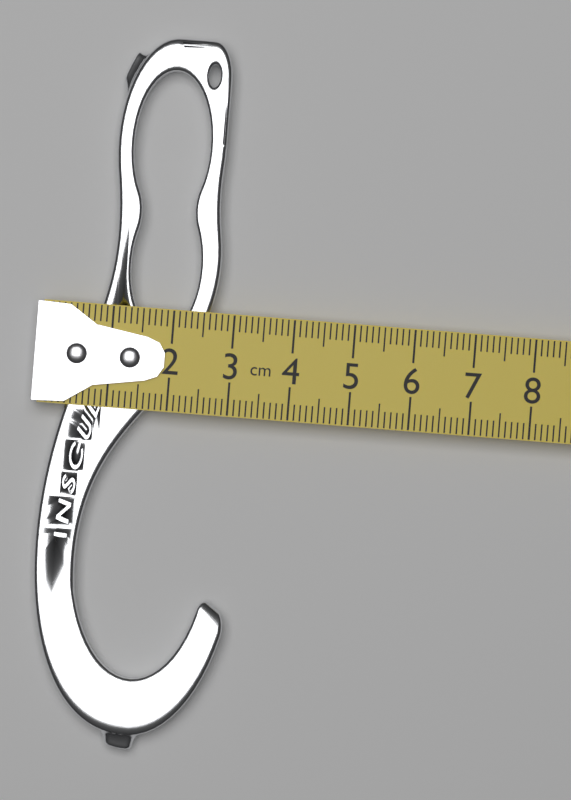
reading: 3.2 cm
